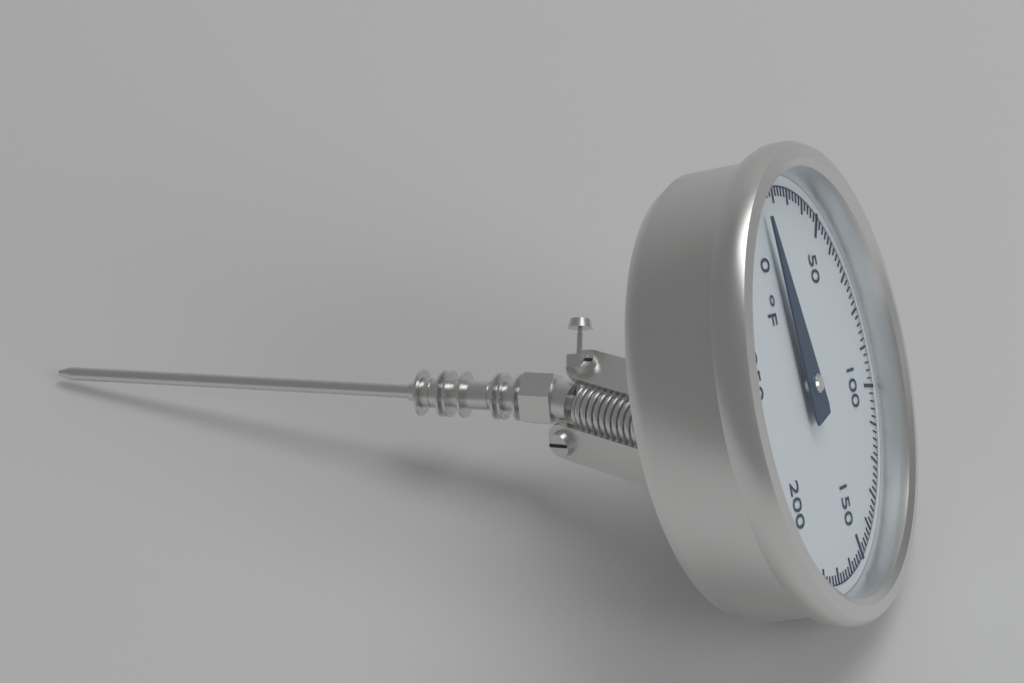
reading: 10 °F
